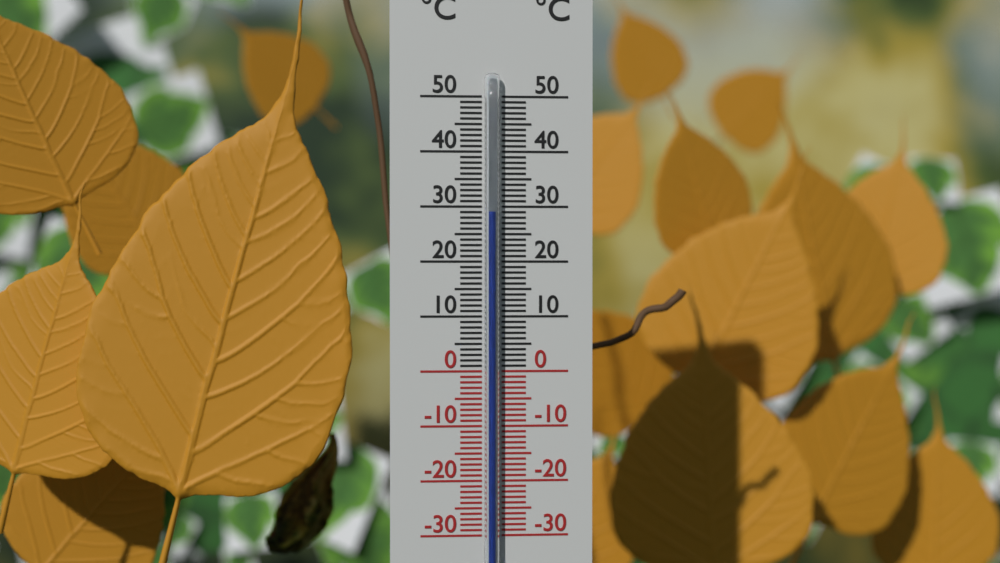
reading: 29 °C
